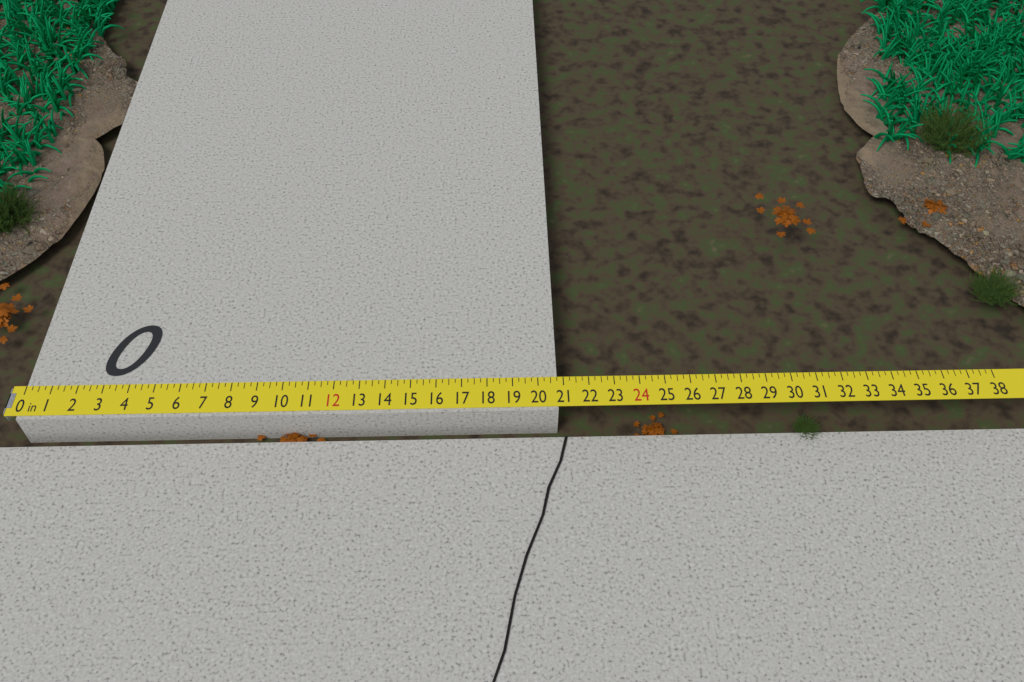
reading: 20.75 in
